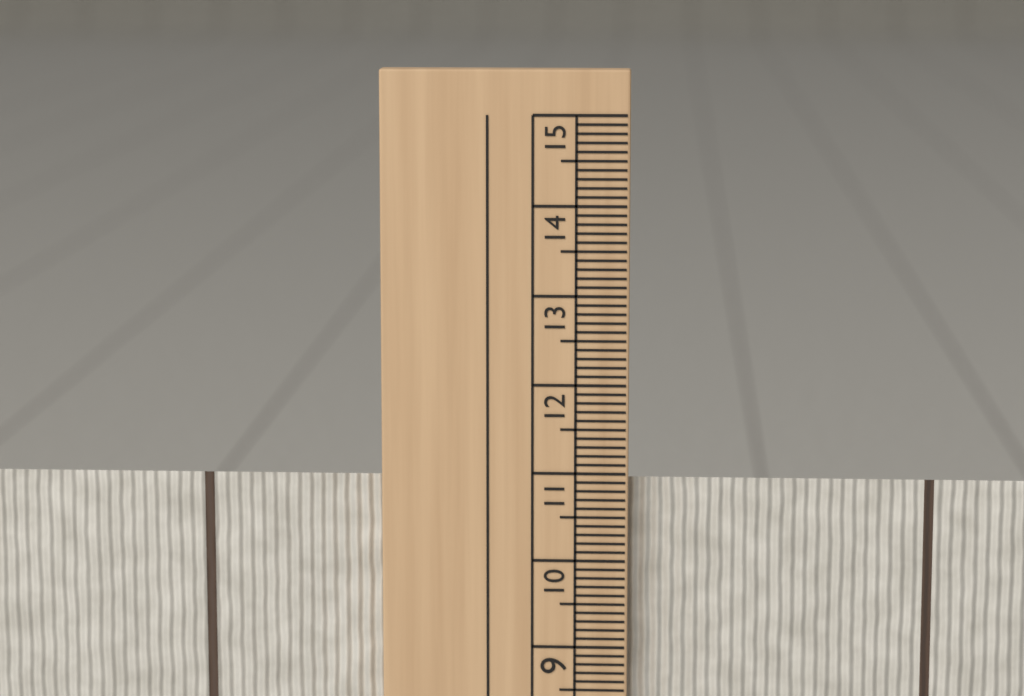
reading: 10.9 cm
